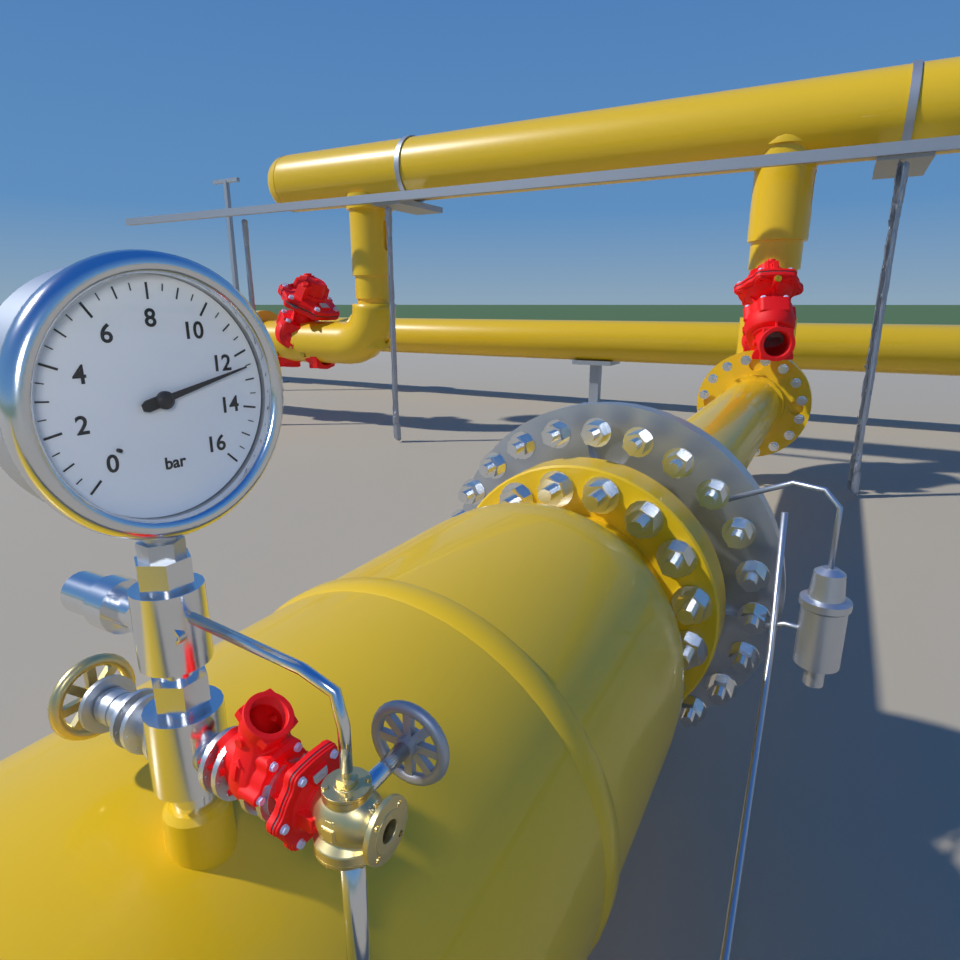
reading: 12.5 bar
